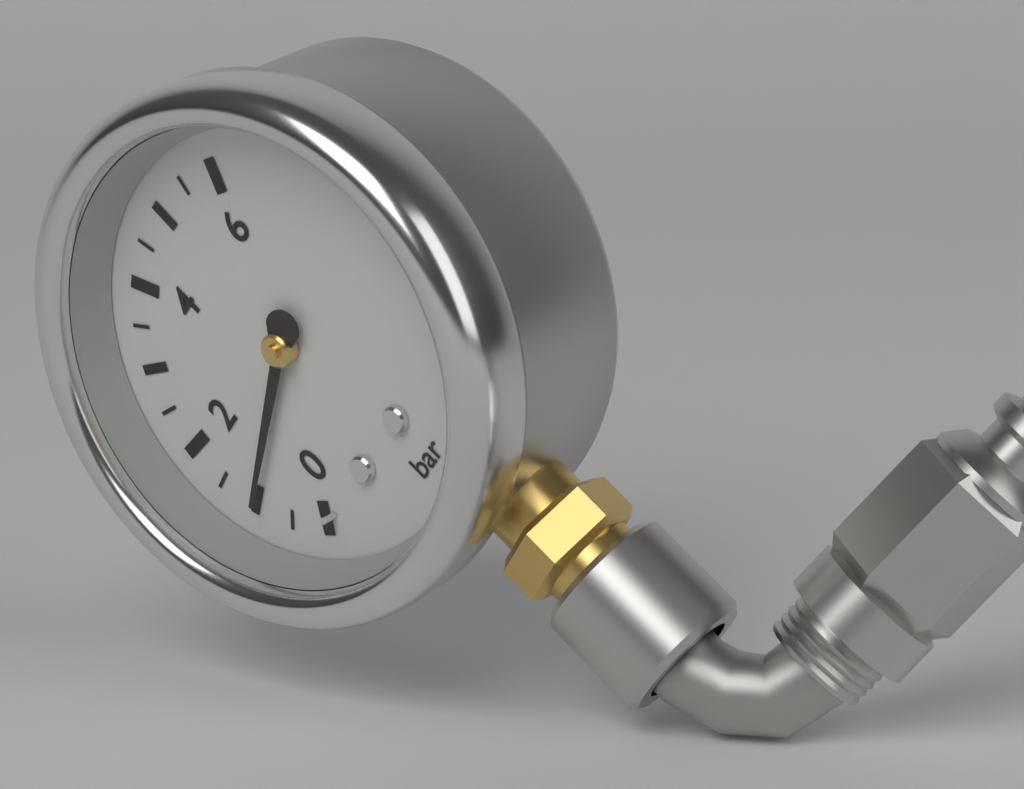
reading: 1.0 bar
